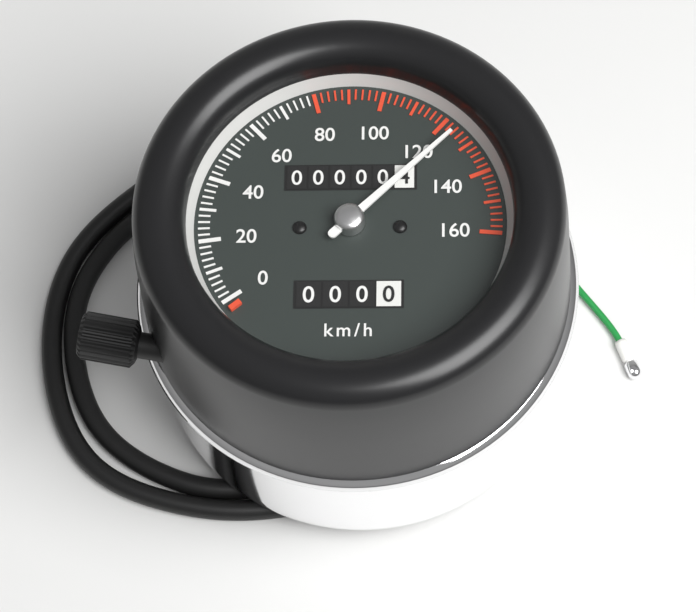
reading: 124 km/h
